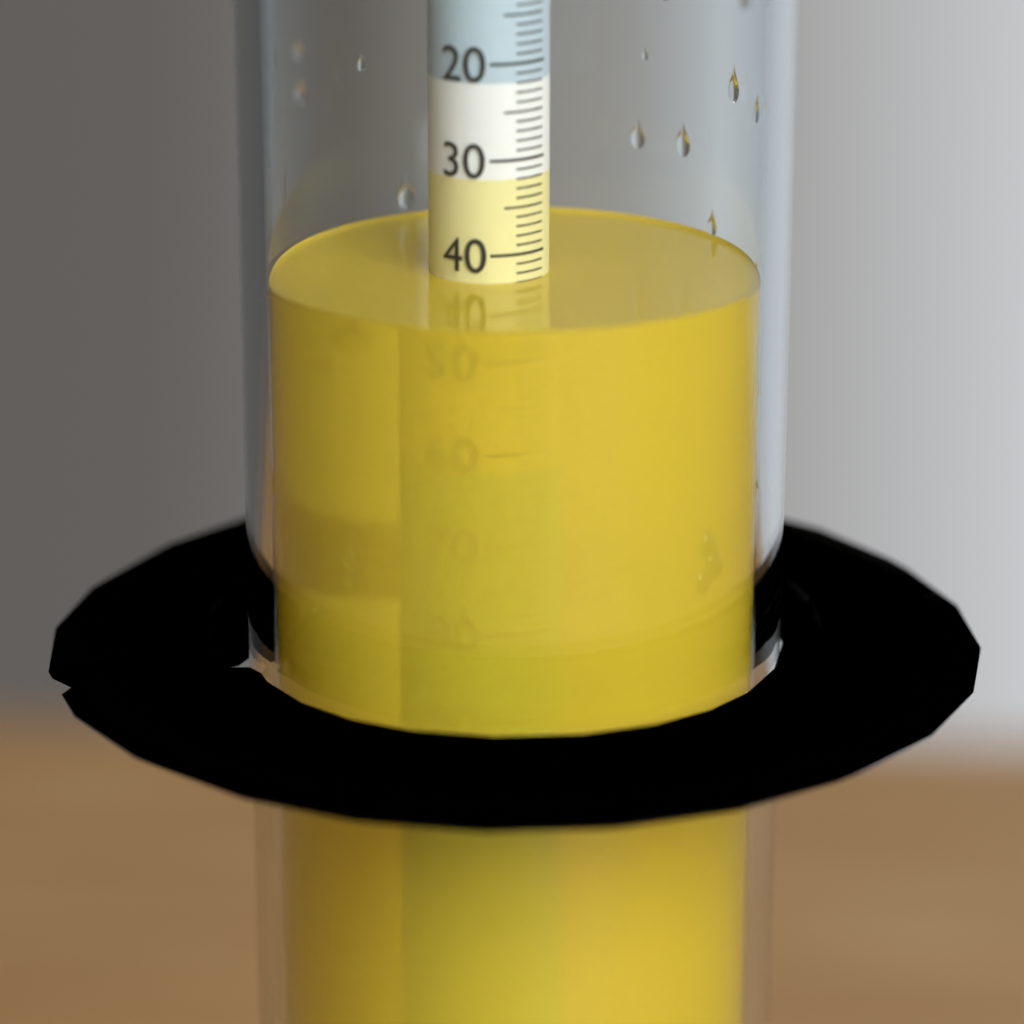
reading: 43 (no unit)
